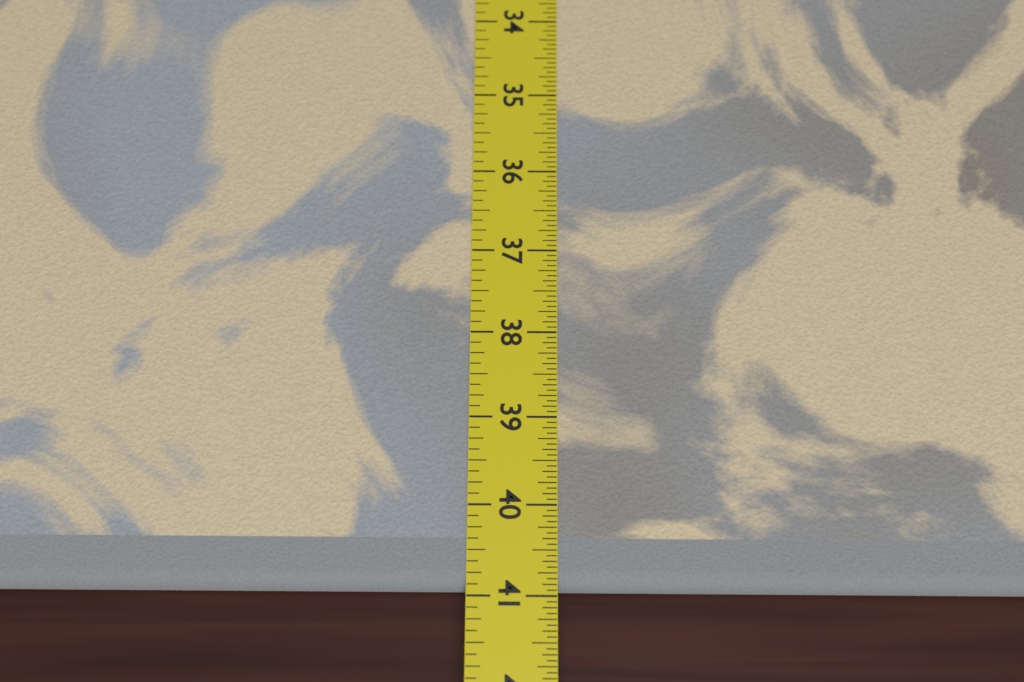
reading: 40.9375 in
